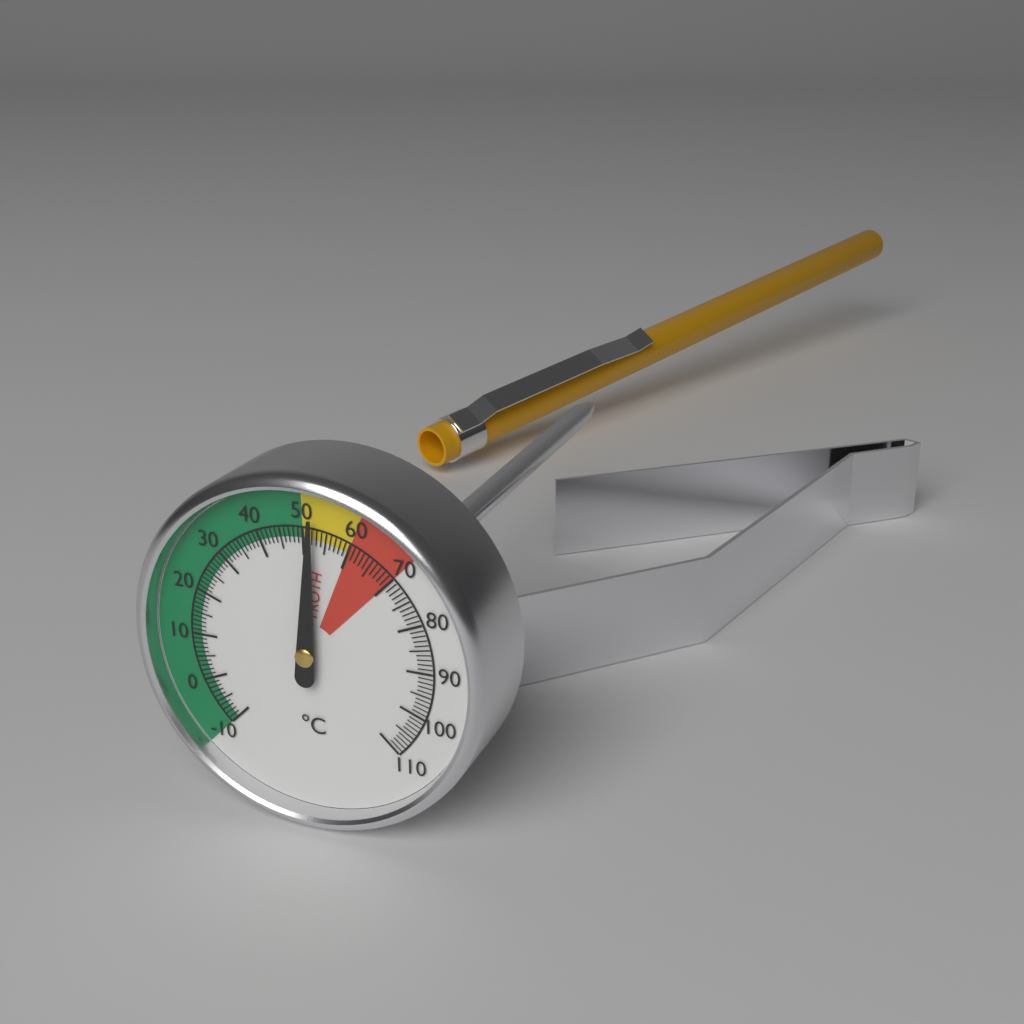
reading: 52 °C
